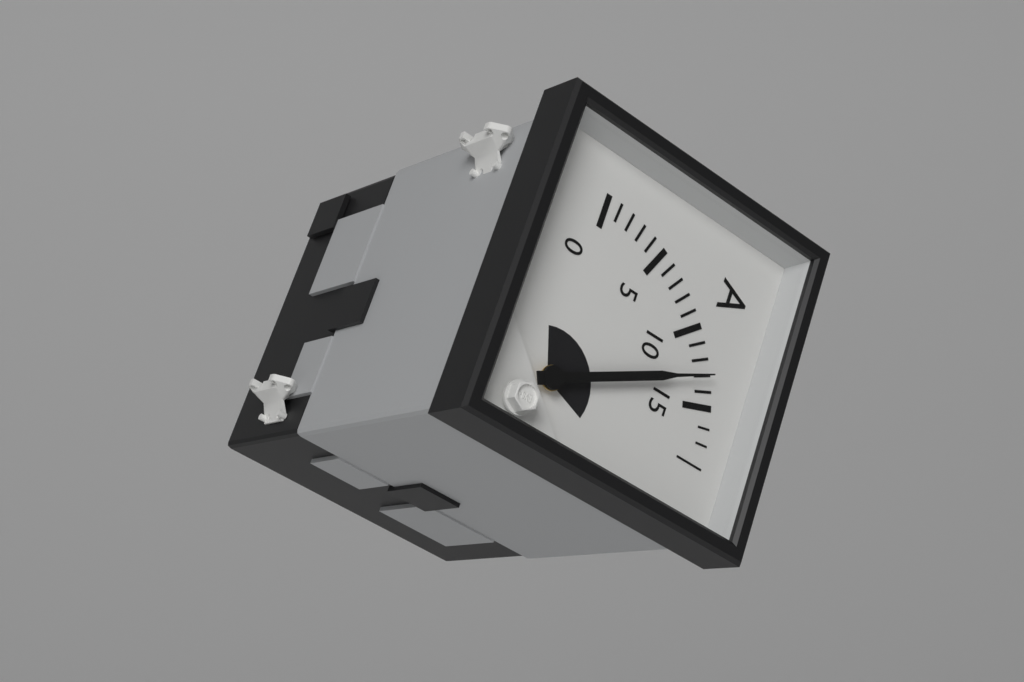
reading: 13 A
